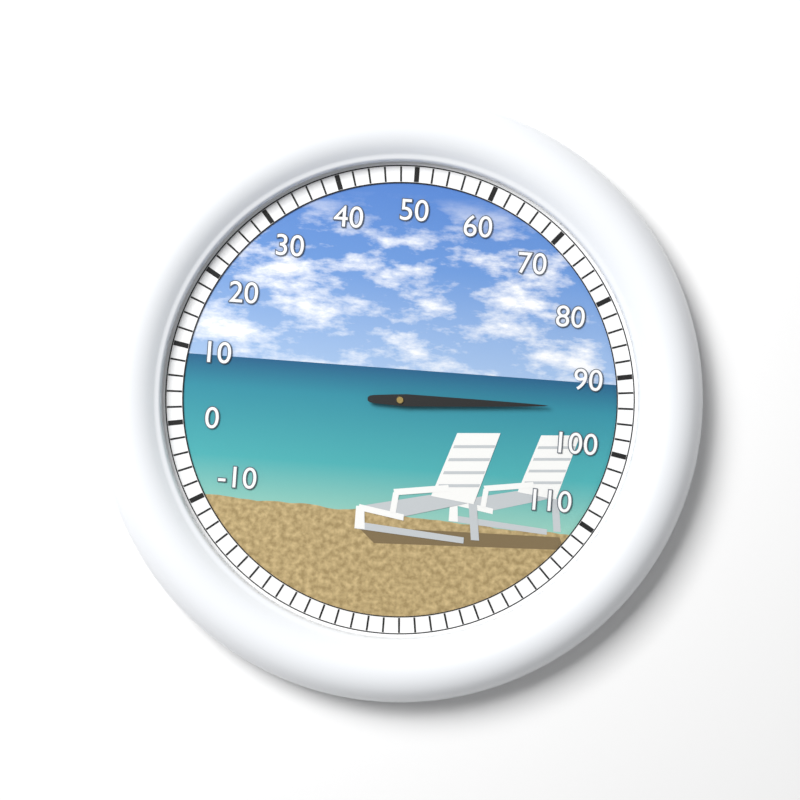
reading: 94 (no unit)
